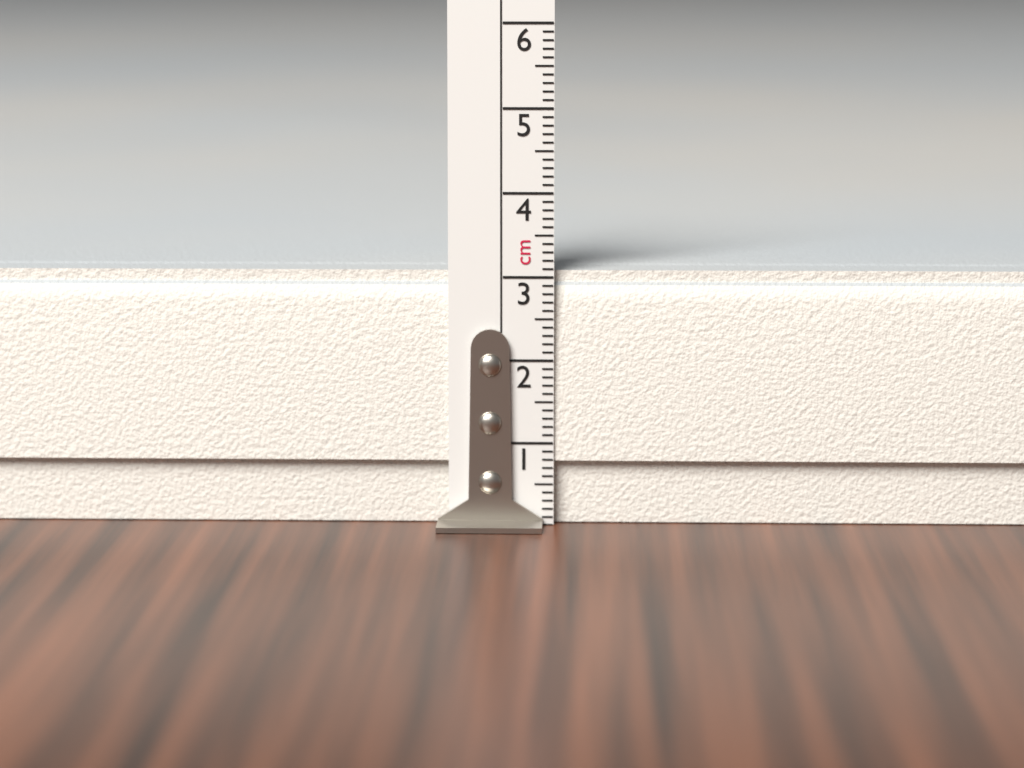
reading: 3.1 cm
